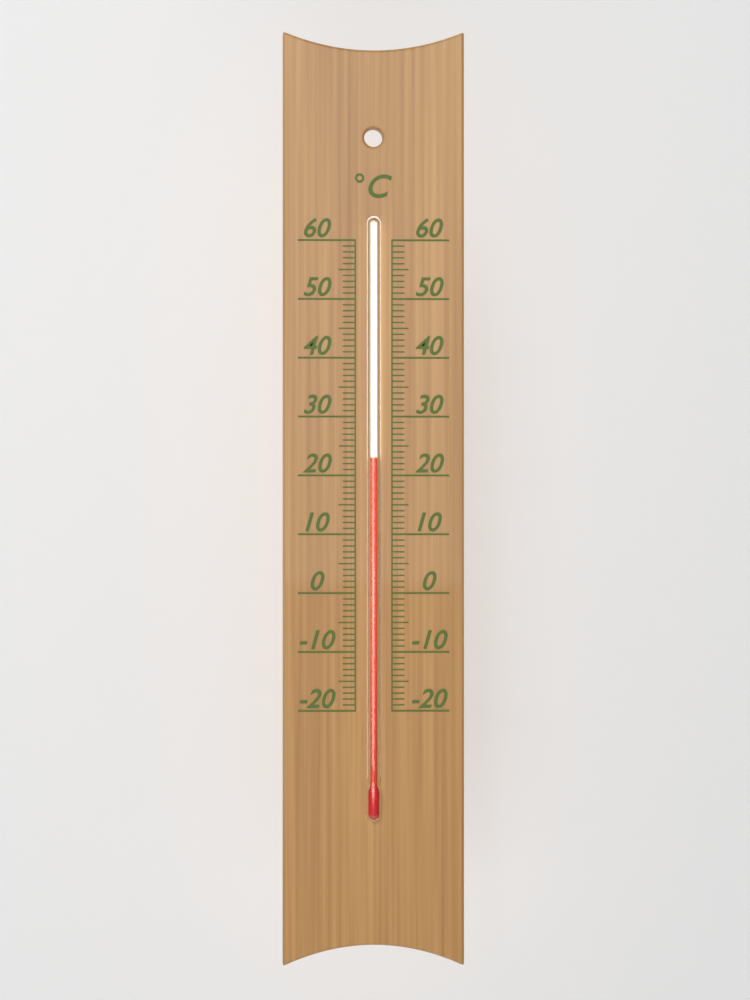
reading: 23 °C
